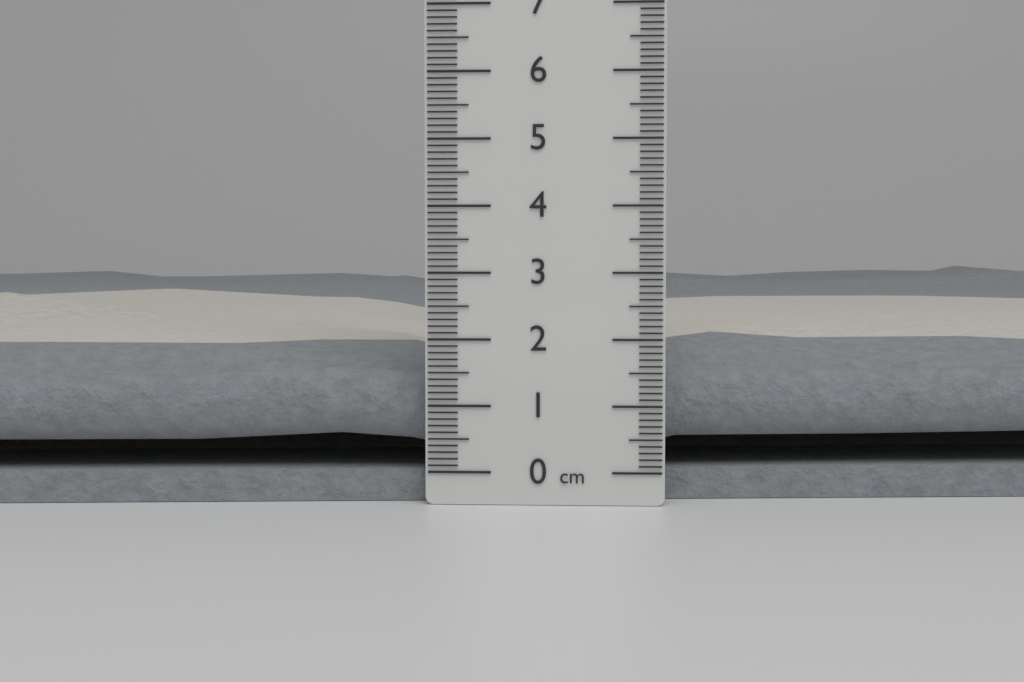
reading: 2.9 cm
